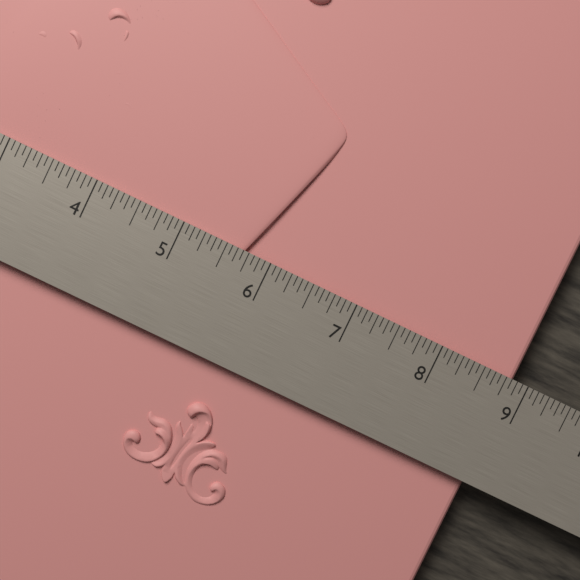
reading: 8.8750 in
